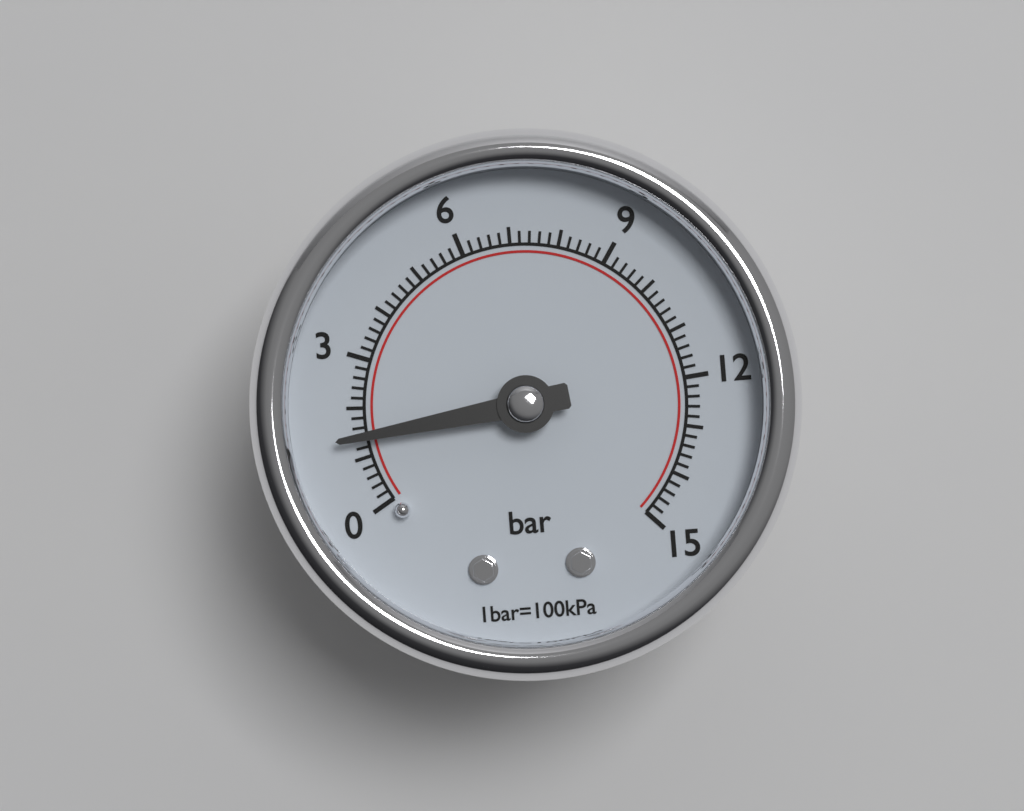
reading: 1.4 bar
